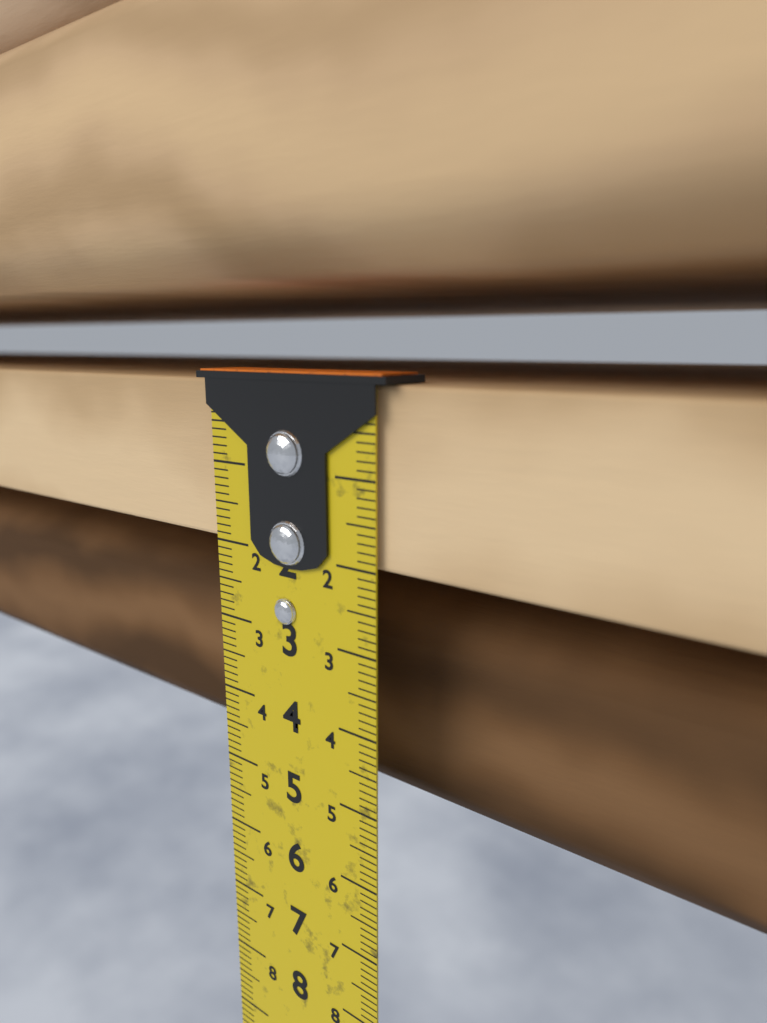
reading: 2.0 cm
